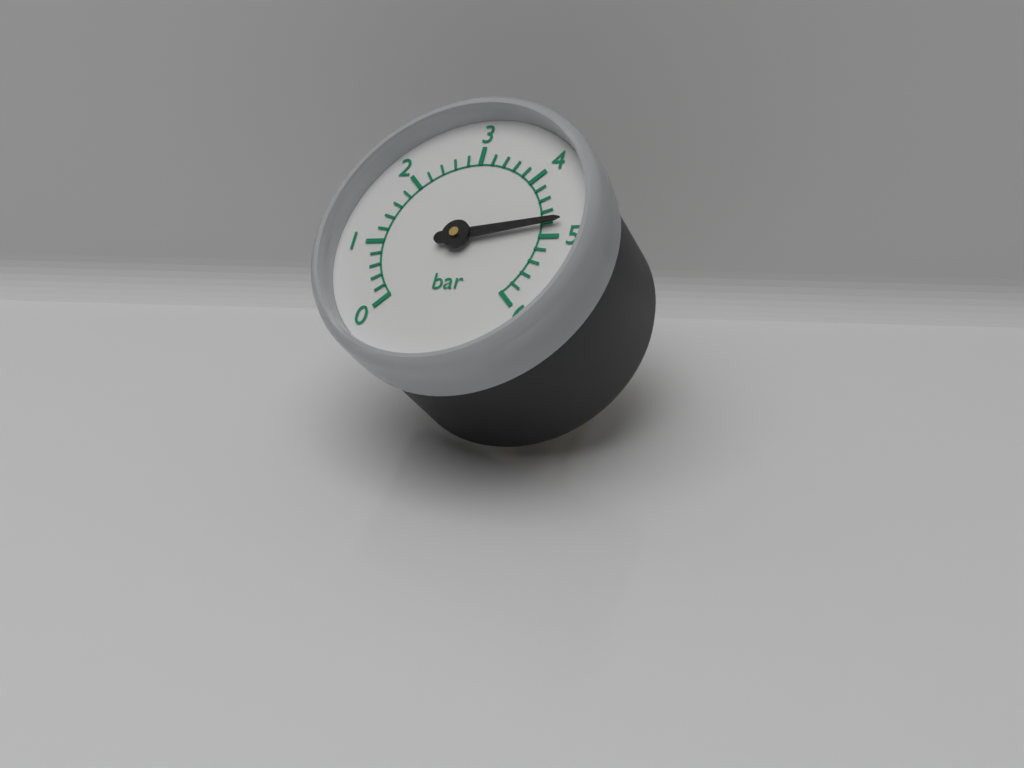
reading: 4.8 bar
